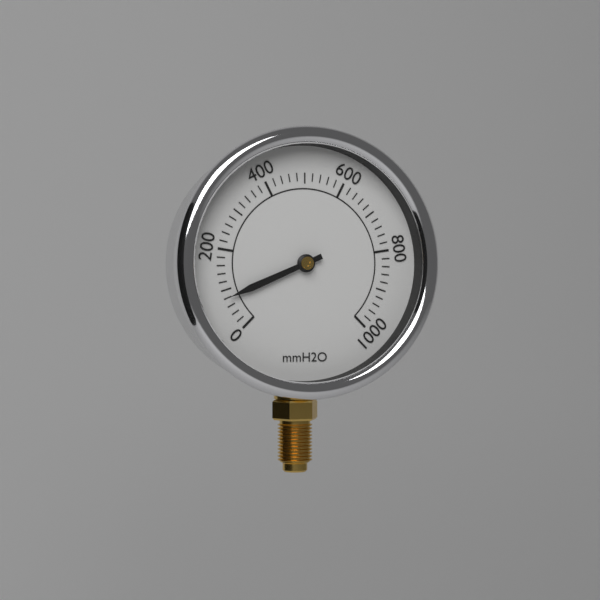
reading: 80 mmH2O
